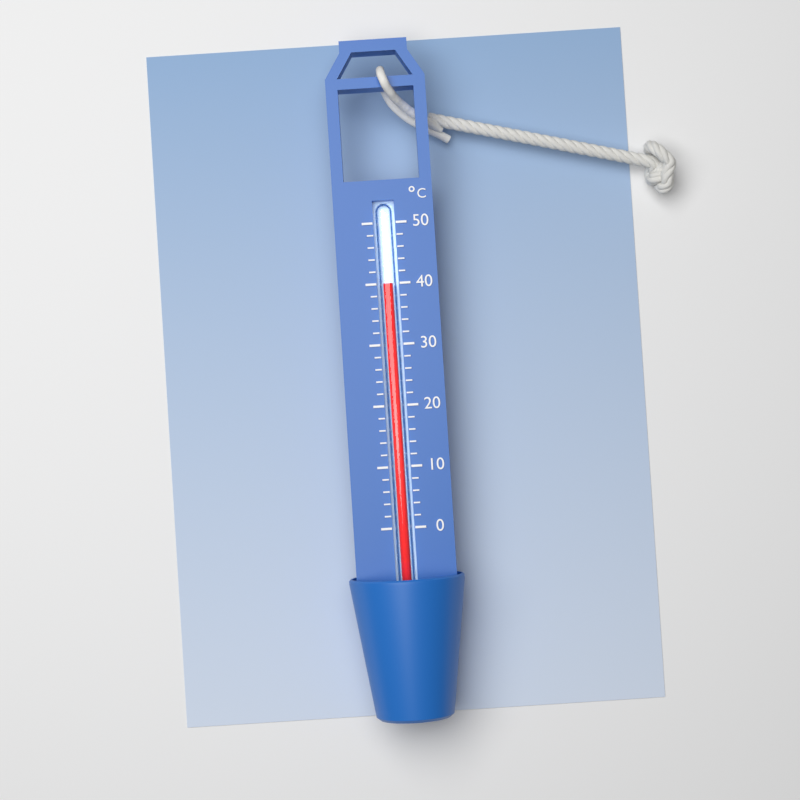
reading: 40 °C
